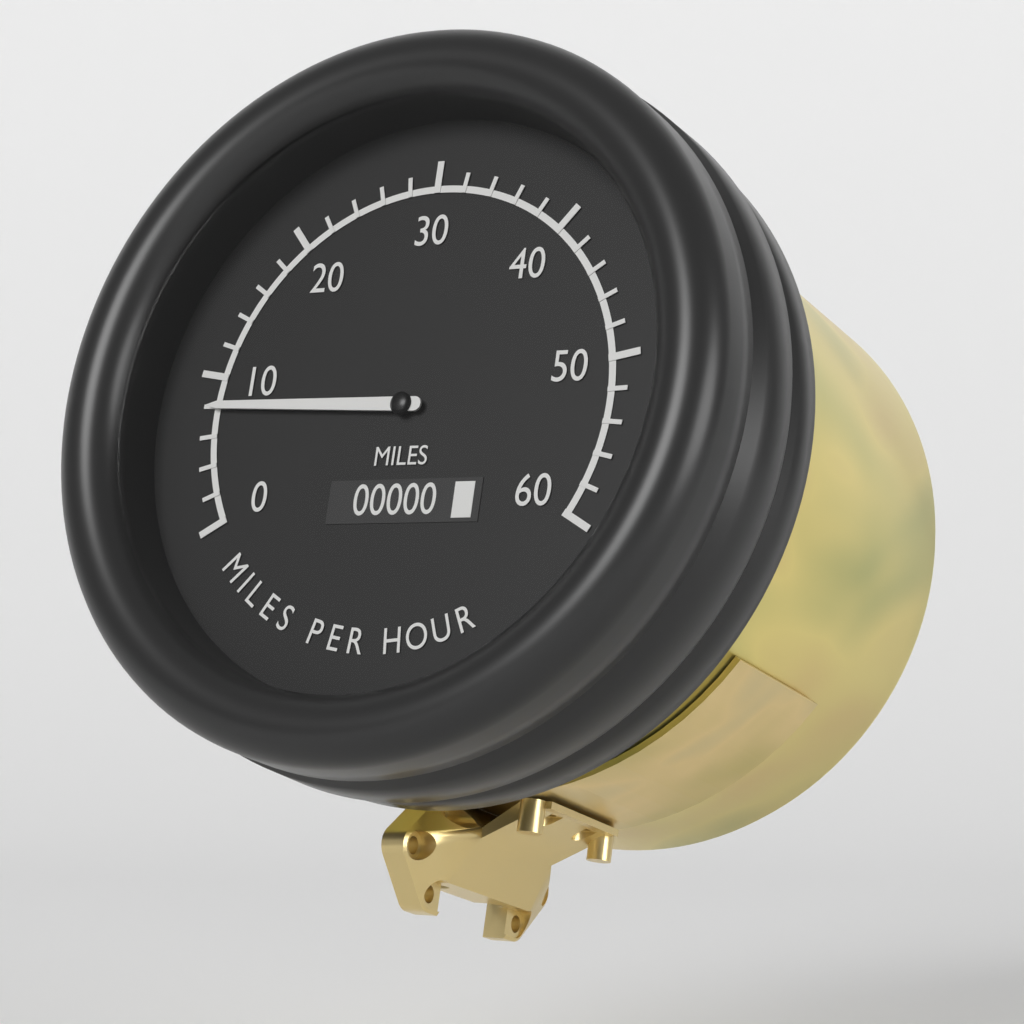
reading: 8 mph
